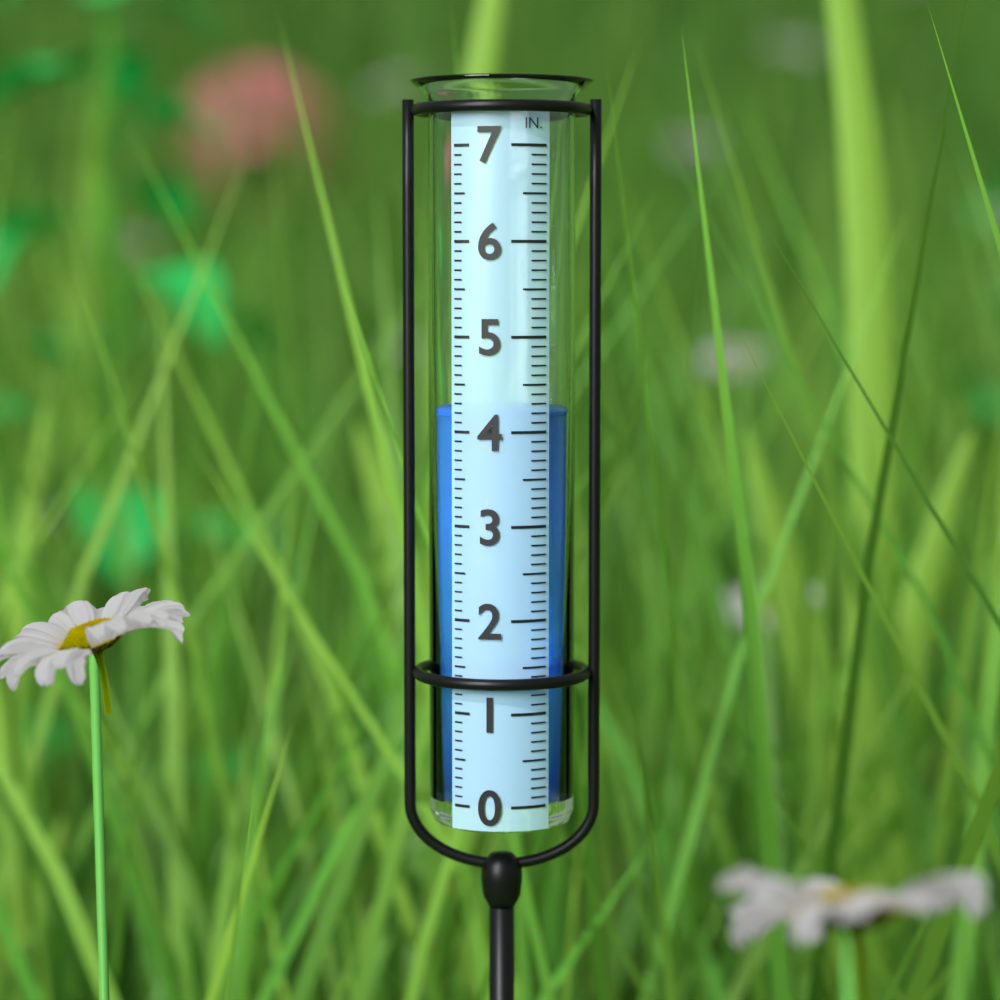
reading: 4.2 in
